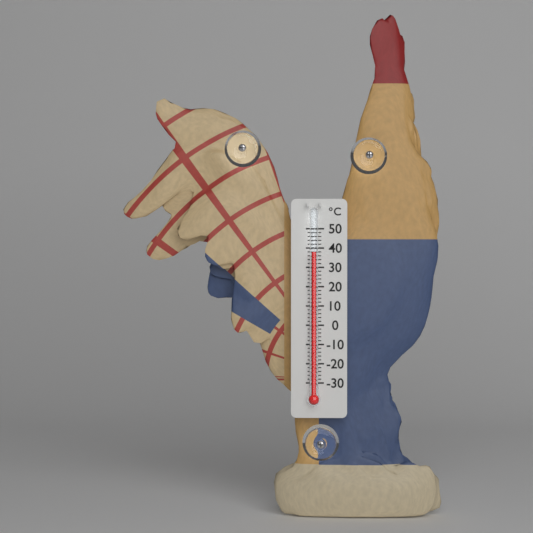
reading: 38 °C
